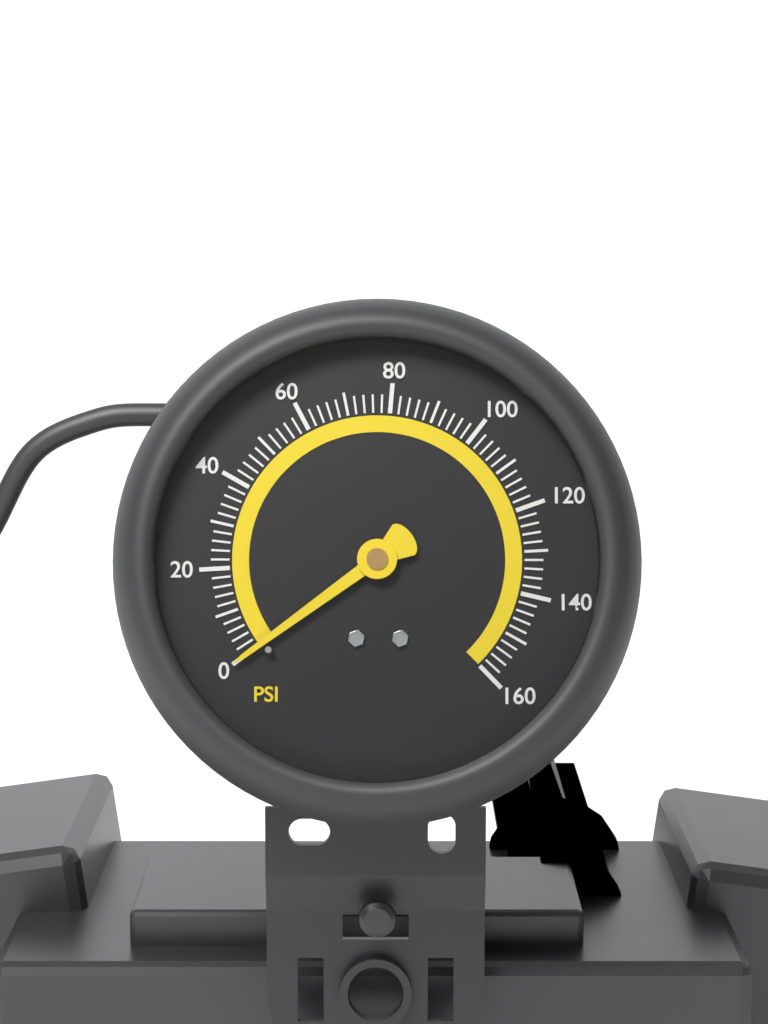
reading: 0 psi
